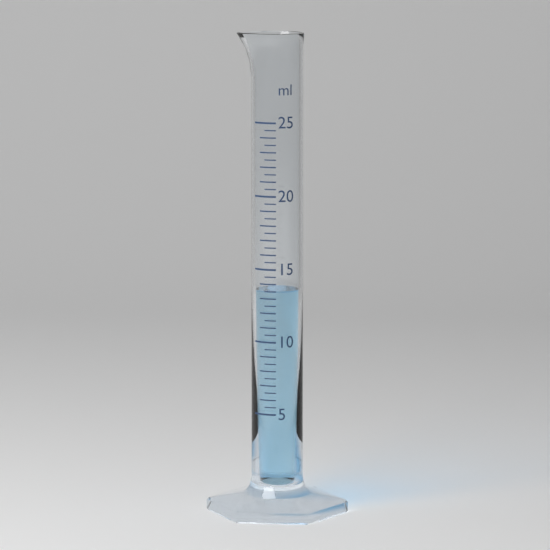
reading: 13.5 ml
